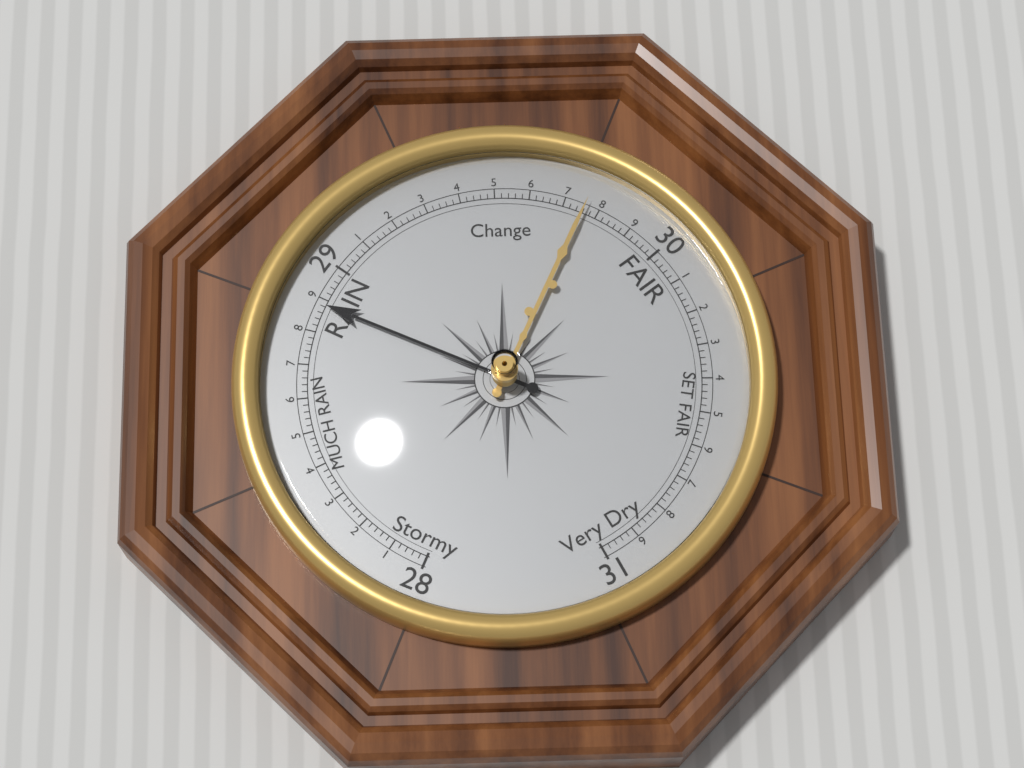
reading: 28.88 (no unit)
